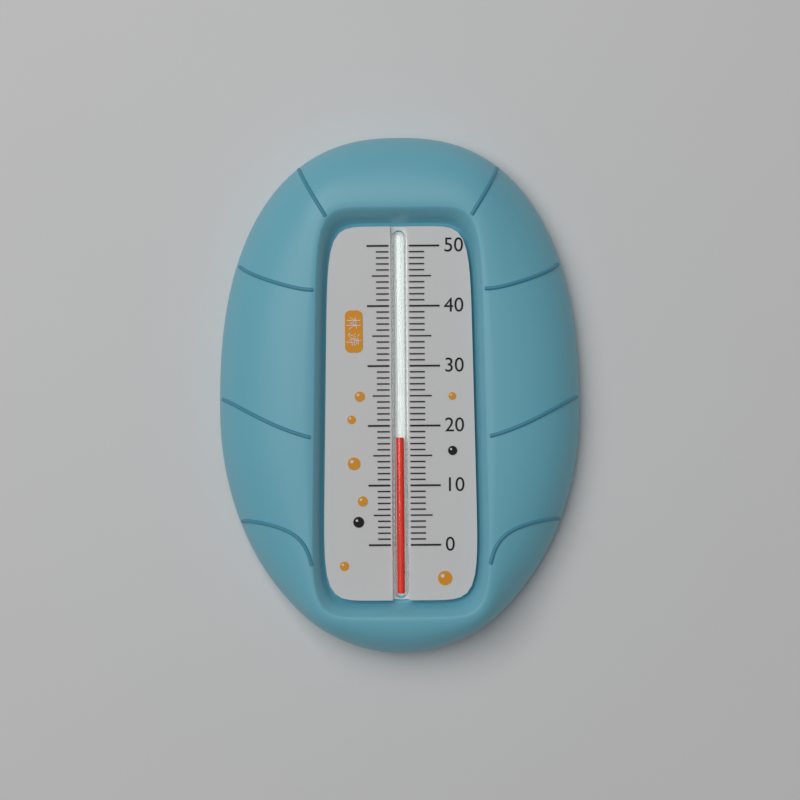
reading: 18 (no unit)
